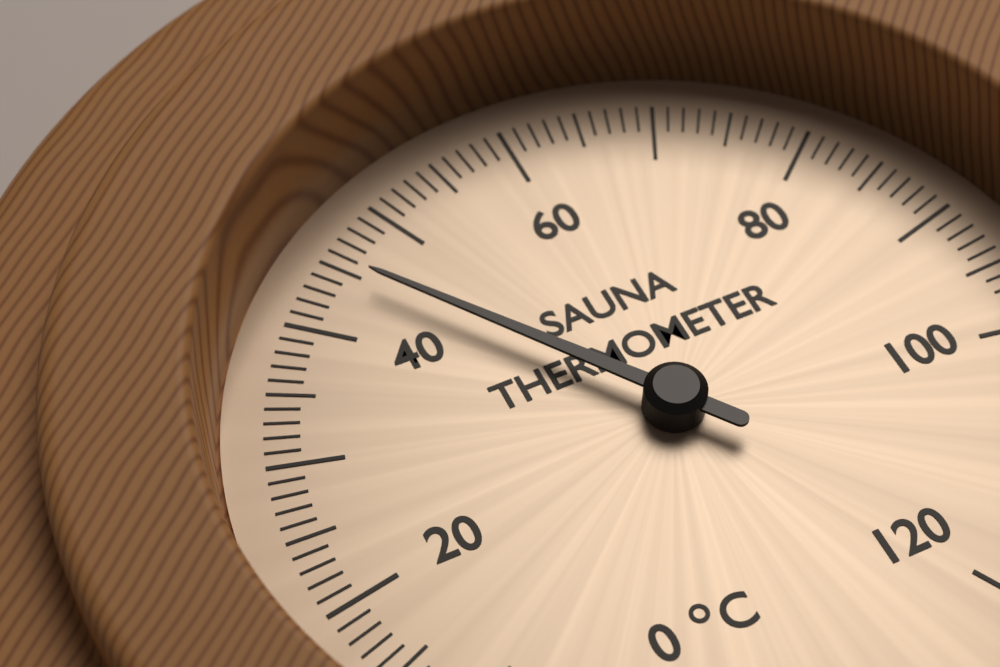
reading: 45 °C
